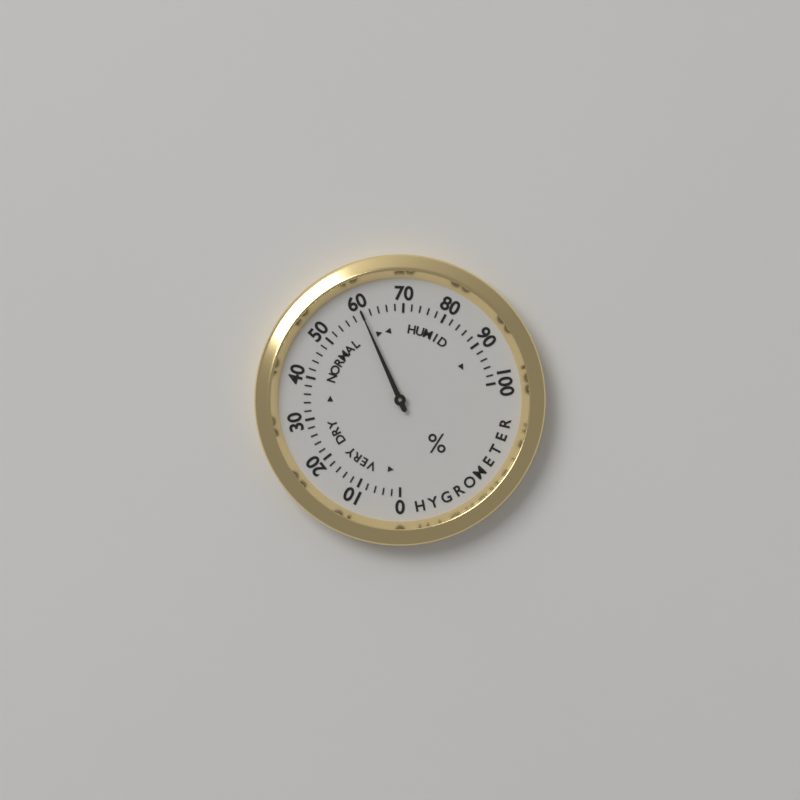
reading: 60 %
